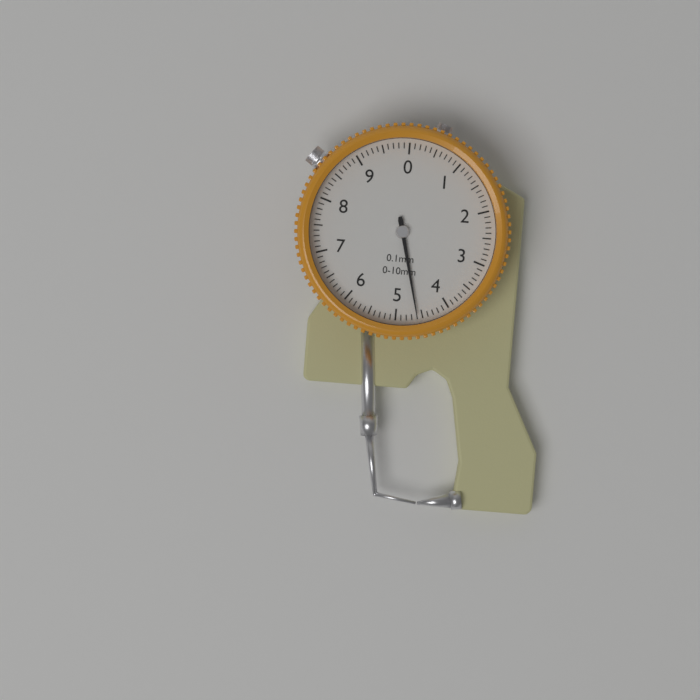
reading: 4.6 mm
